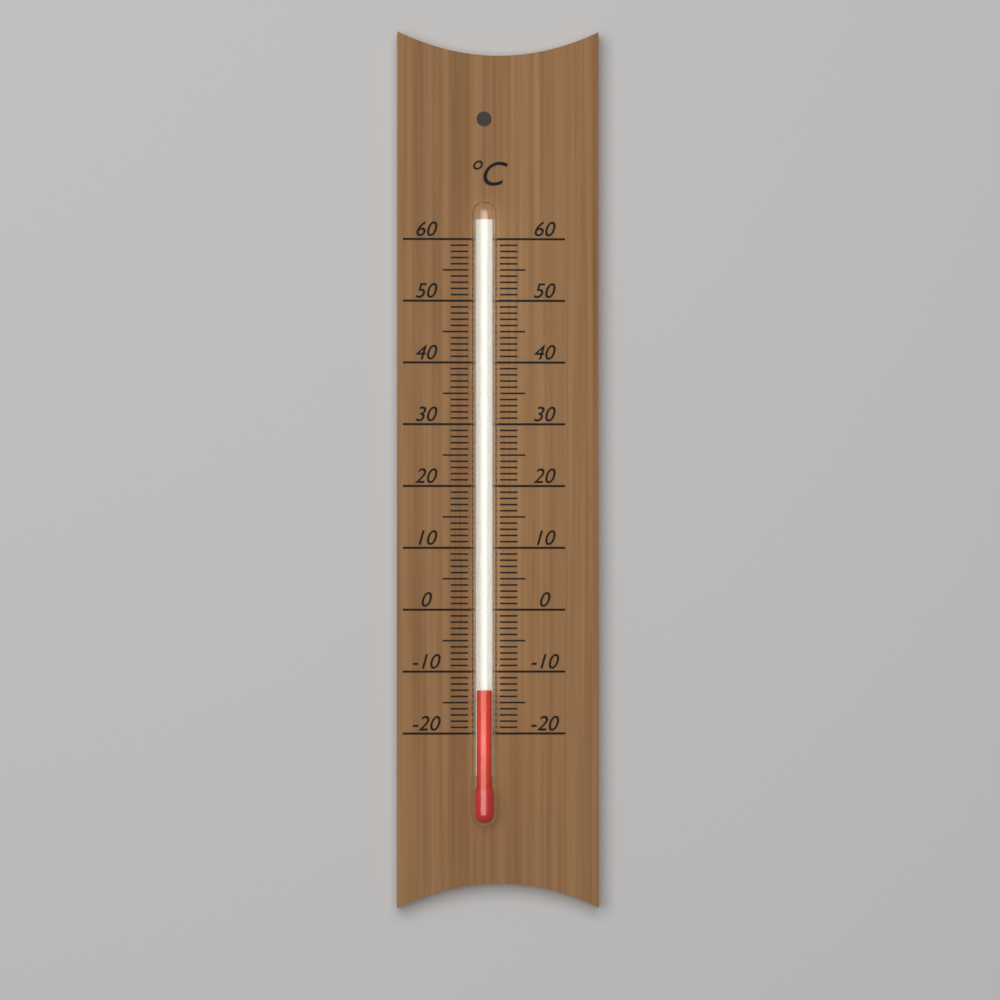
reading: -13 °C
